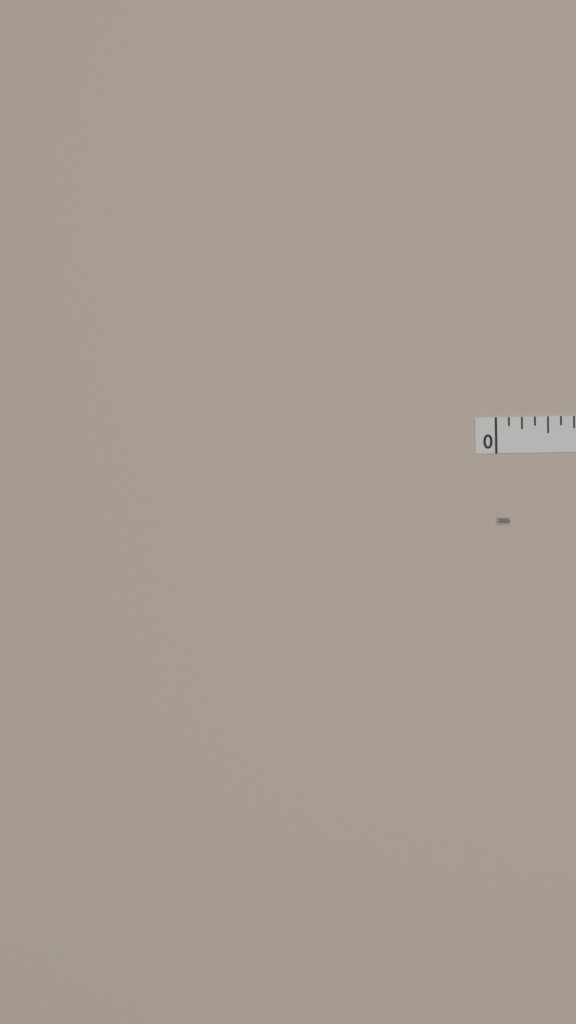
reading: 0.125 in
